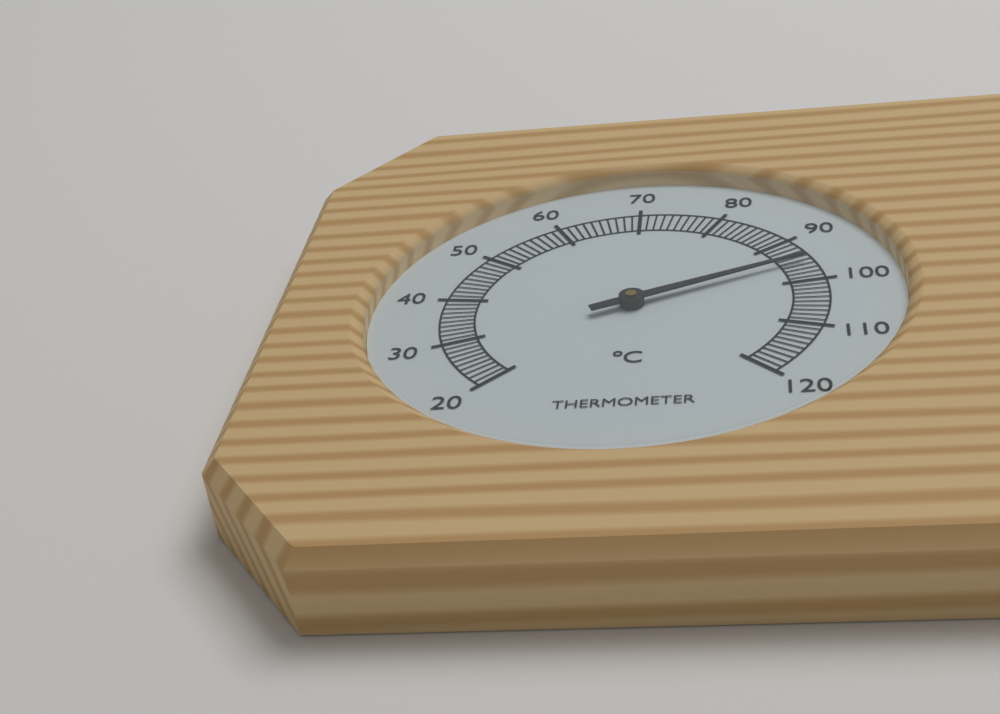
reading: 95 °C
